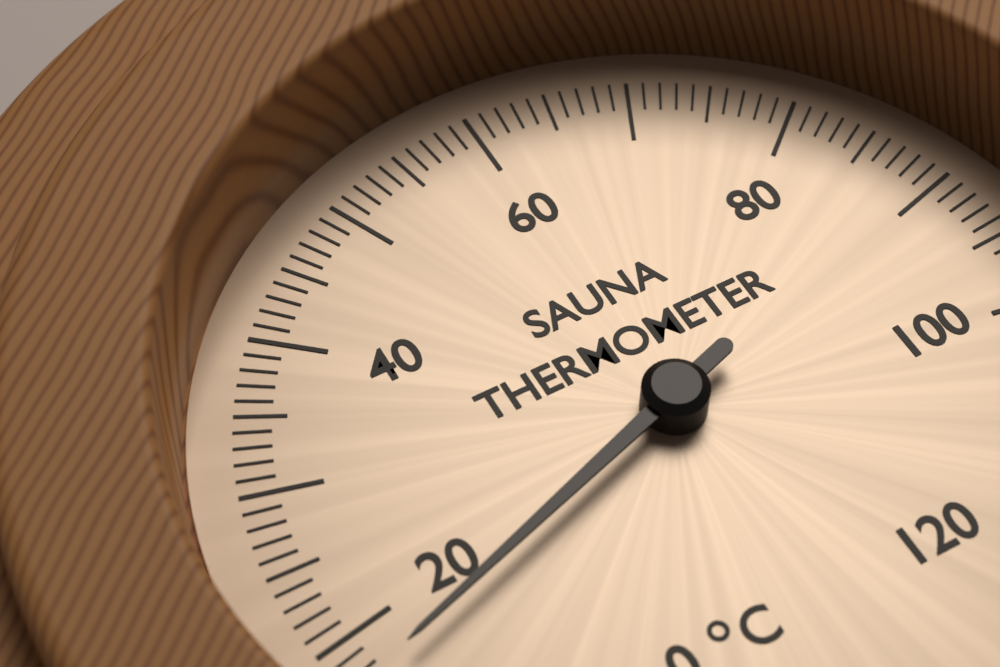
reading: 17 °C
